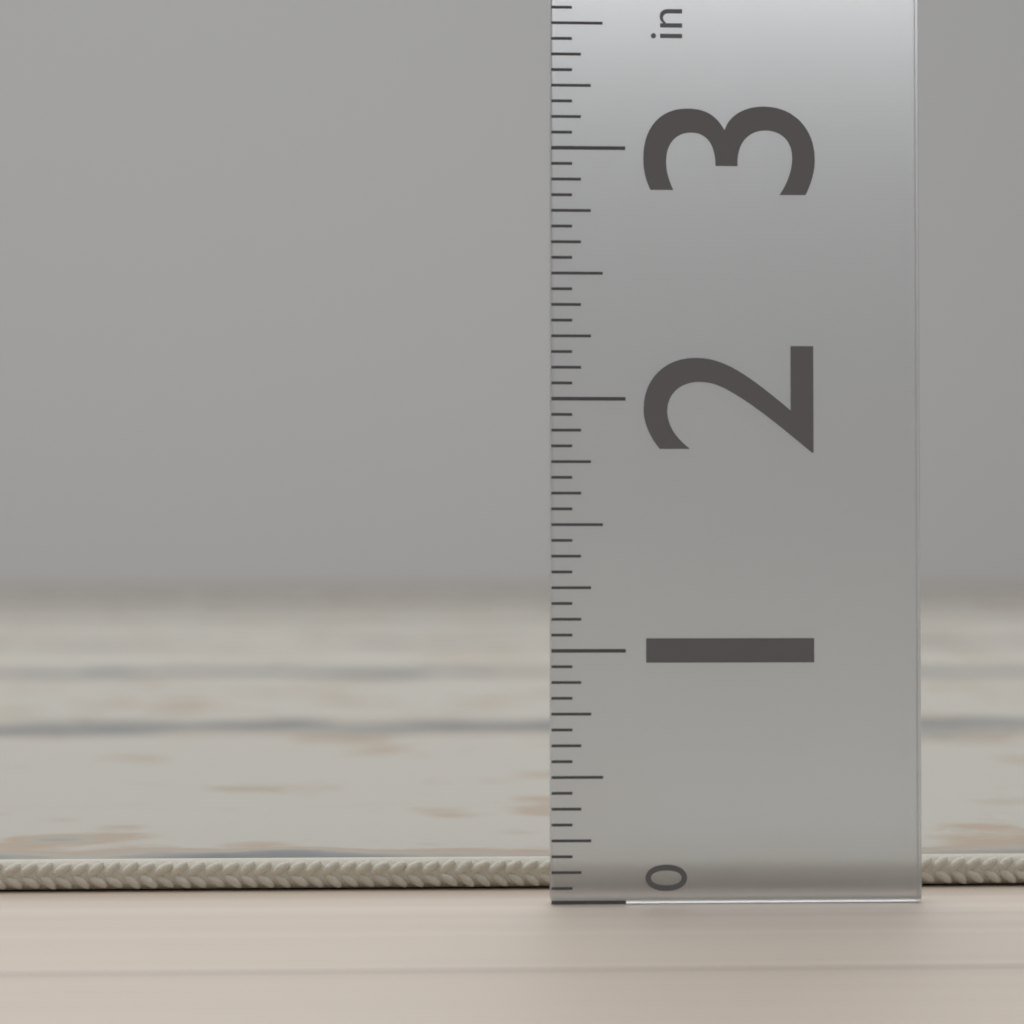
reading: 0.1250 in
